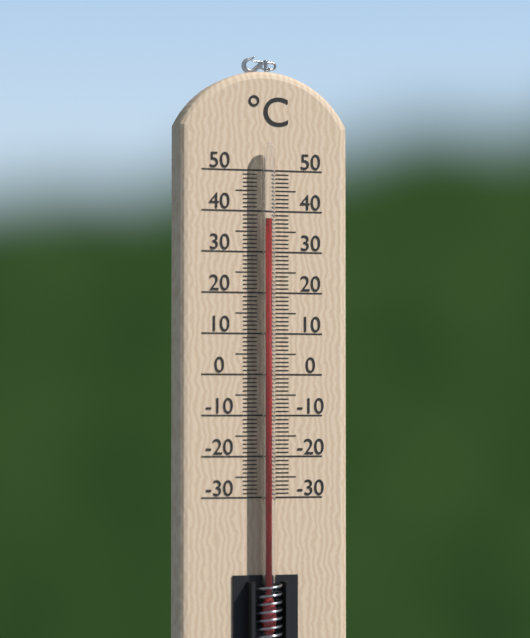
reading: 38 °C
